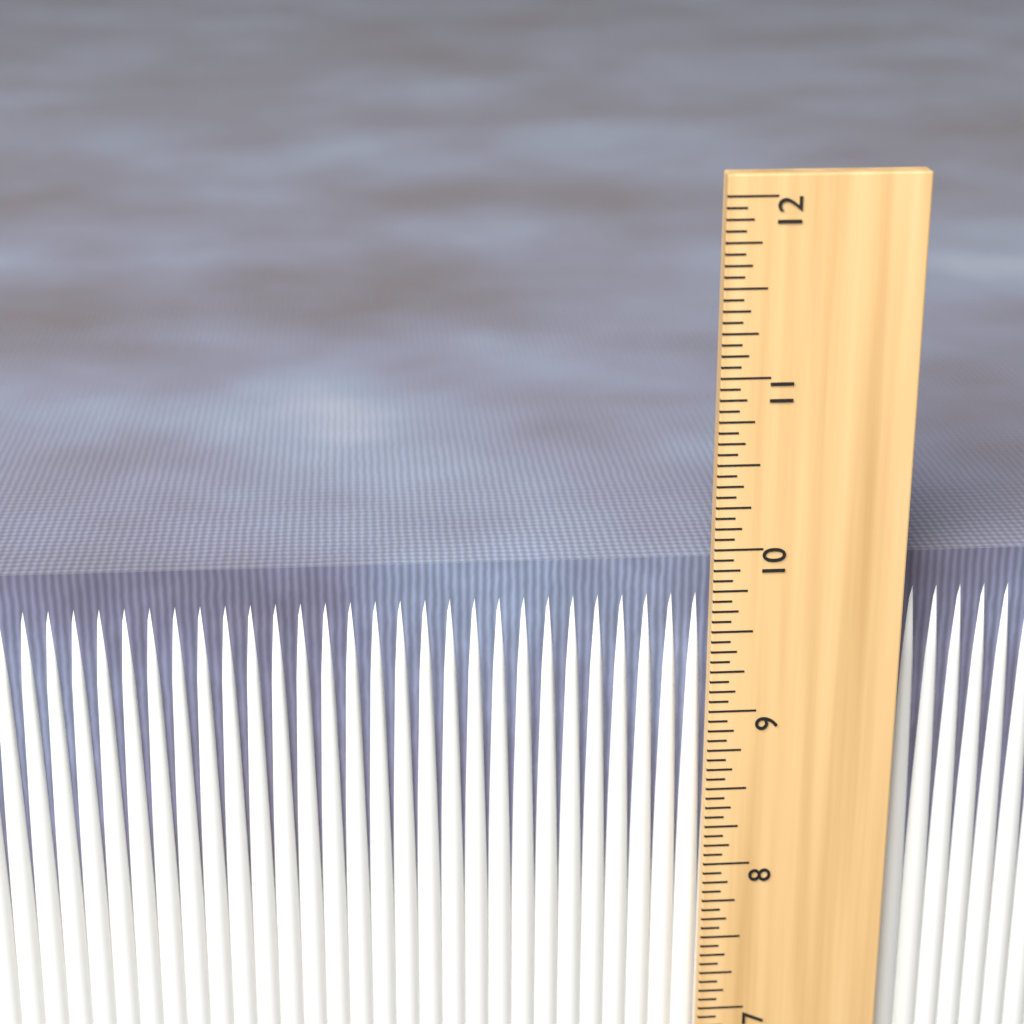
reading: 9.8750 in
